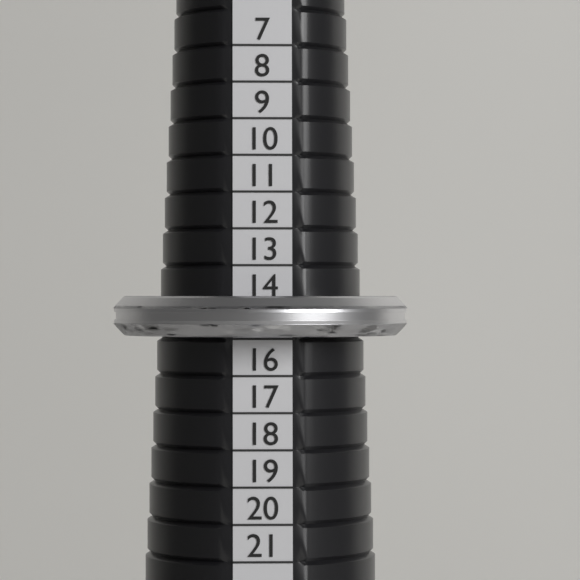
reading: 15 (no unit)
